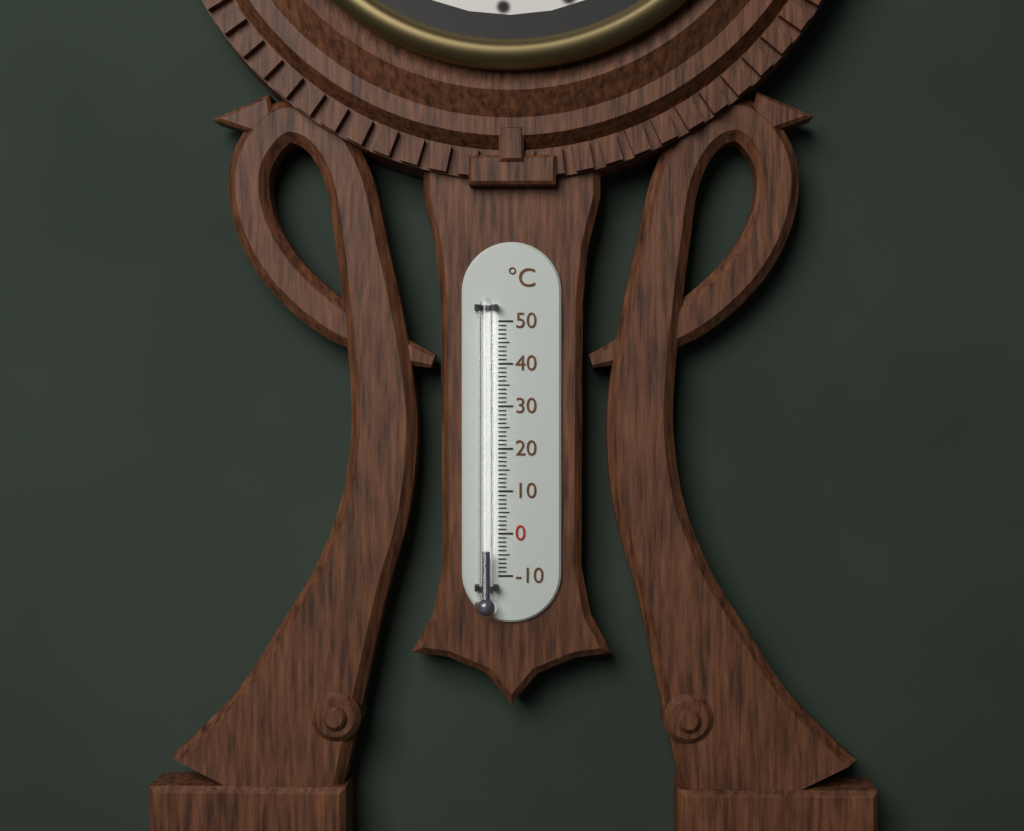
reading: -4 °C
